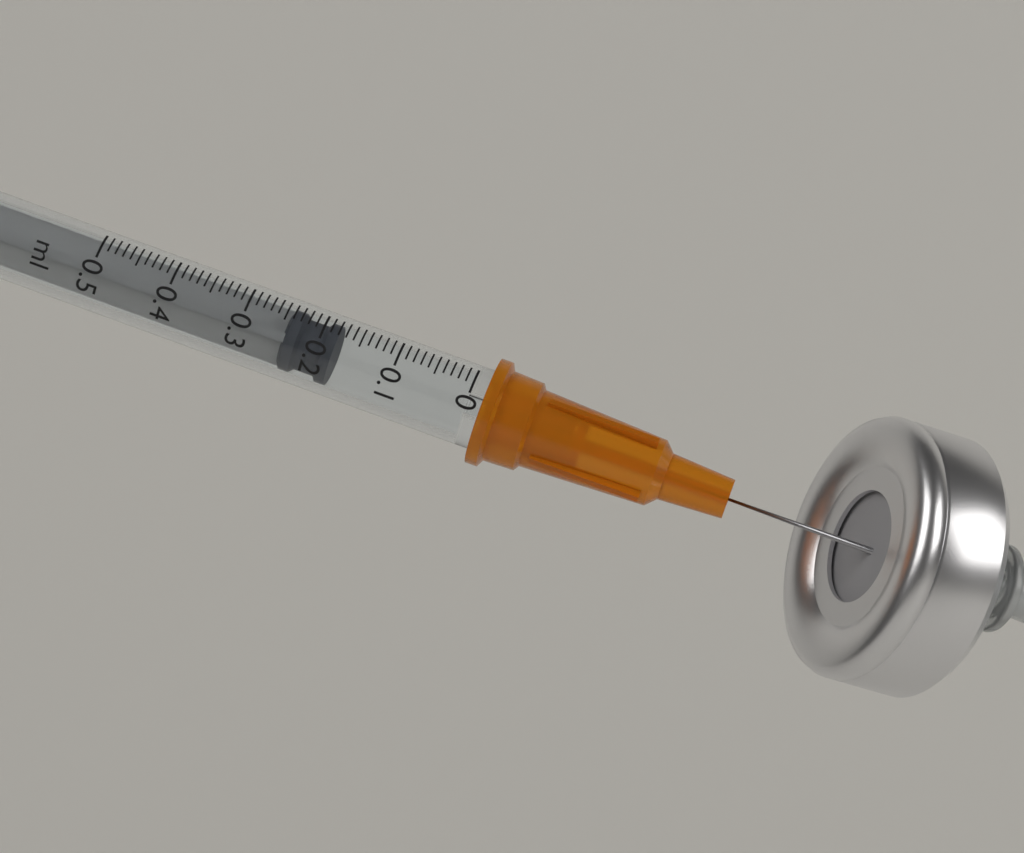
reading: 0.18 ml
